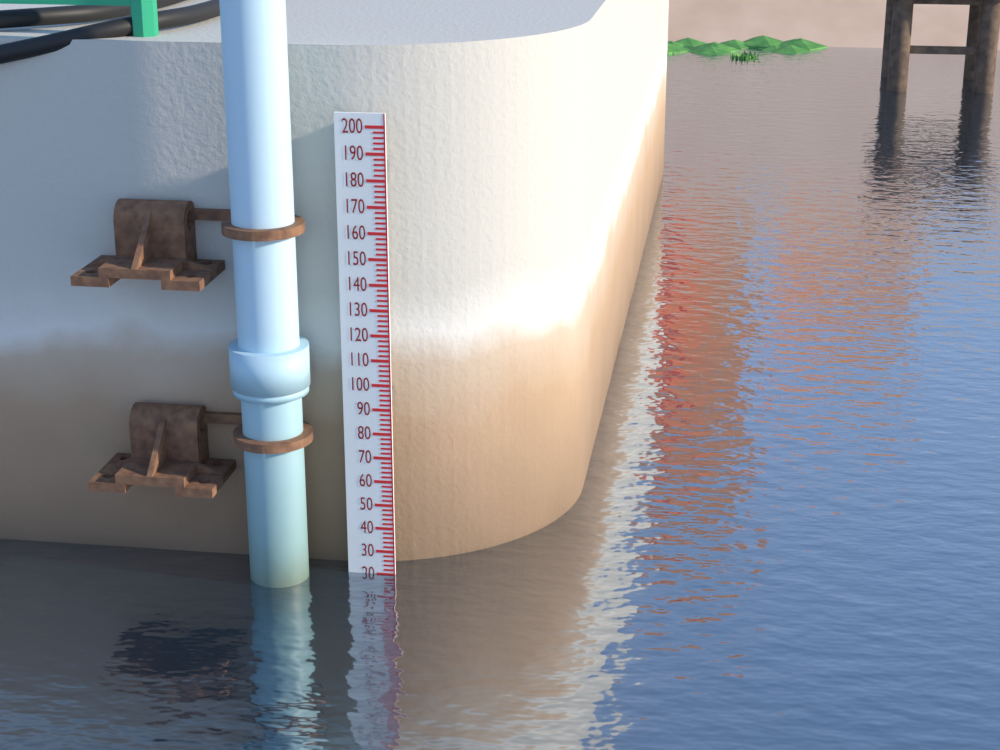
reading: 20 (no unit)
